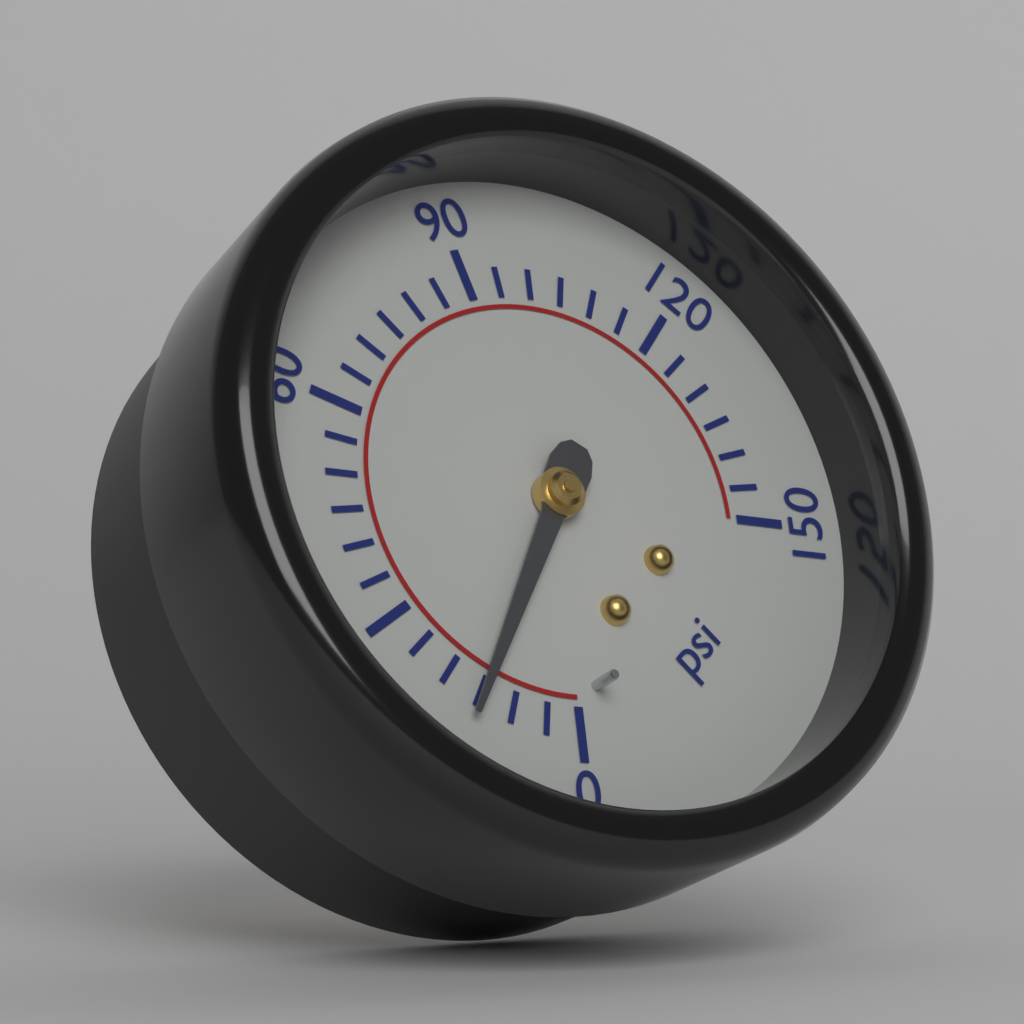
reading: 15 psi
